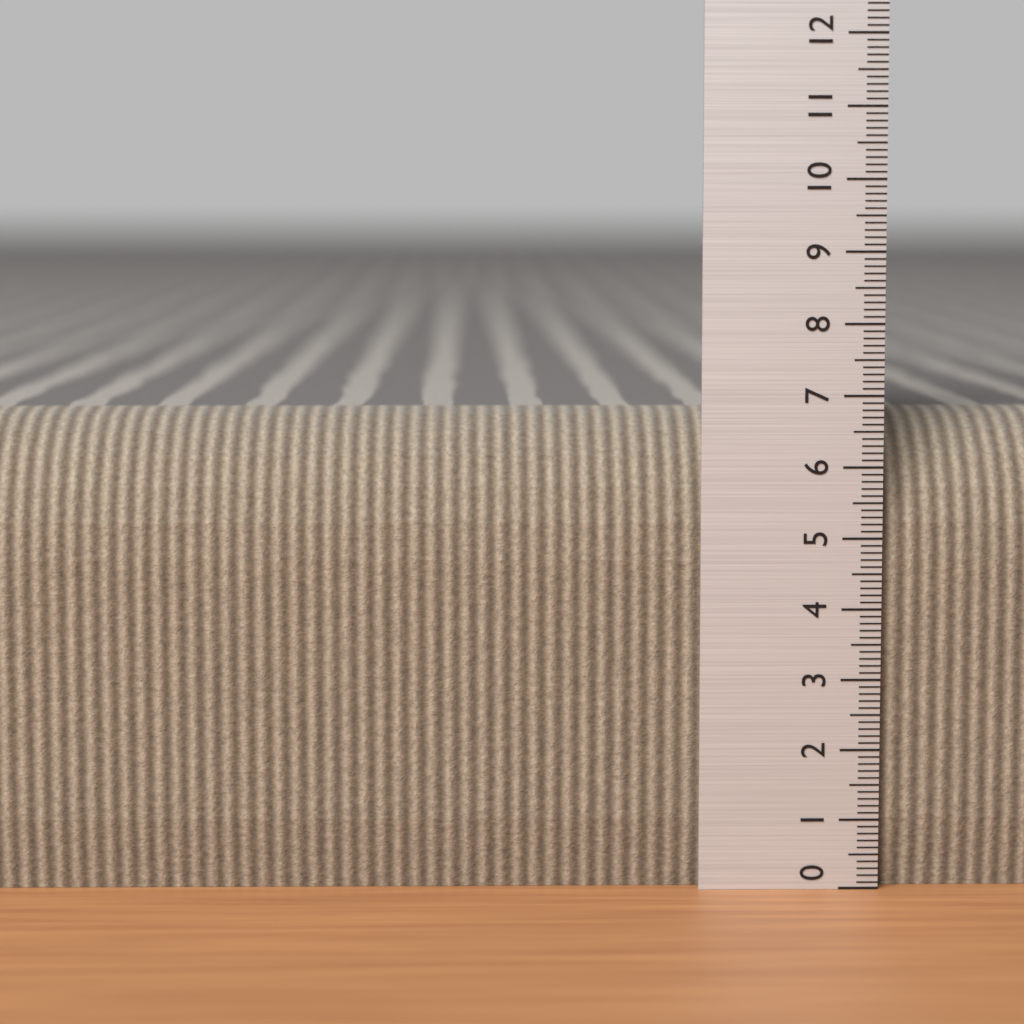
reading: 6.7 (no unit)
